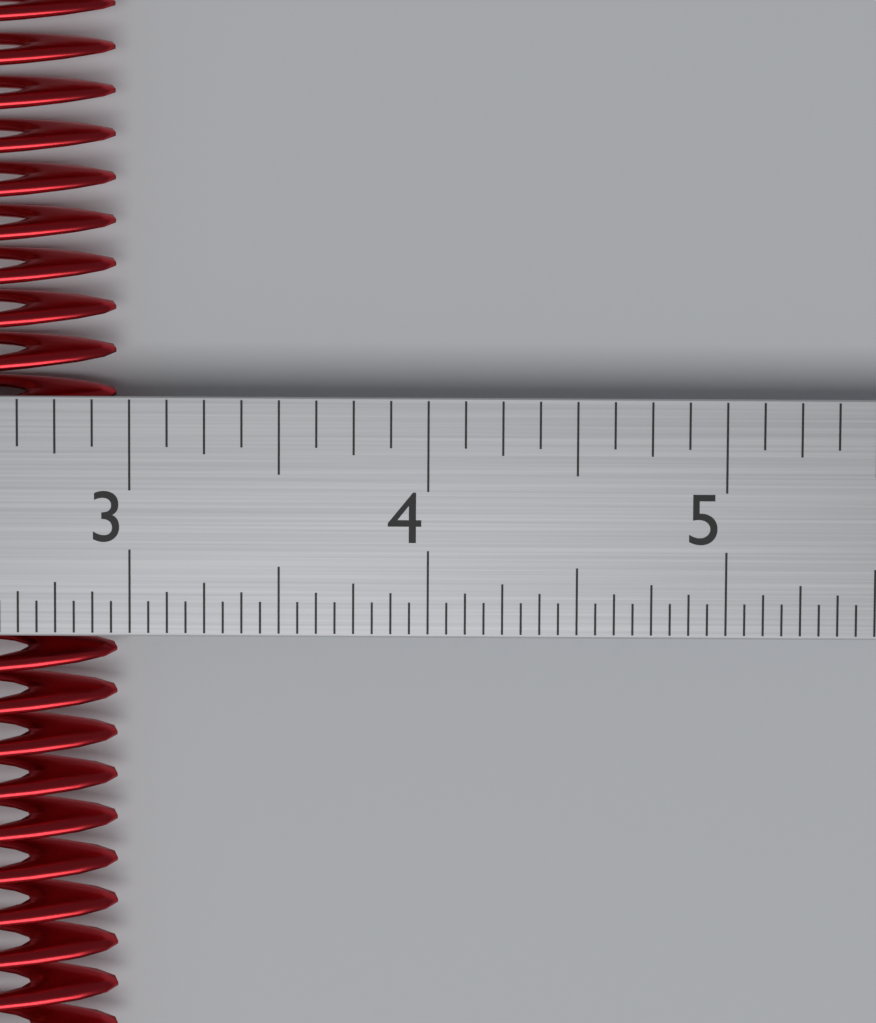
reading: 2.9375 in
